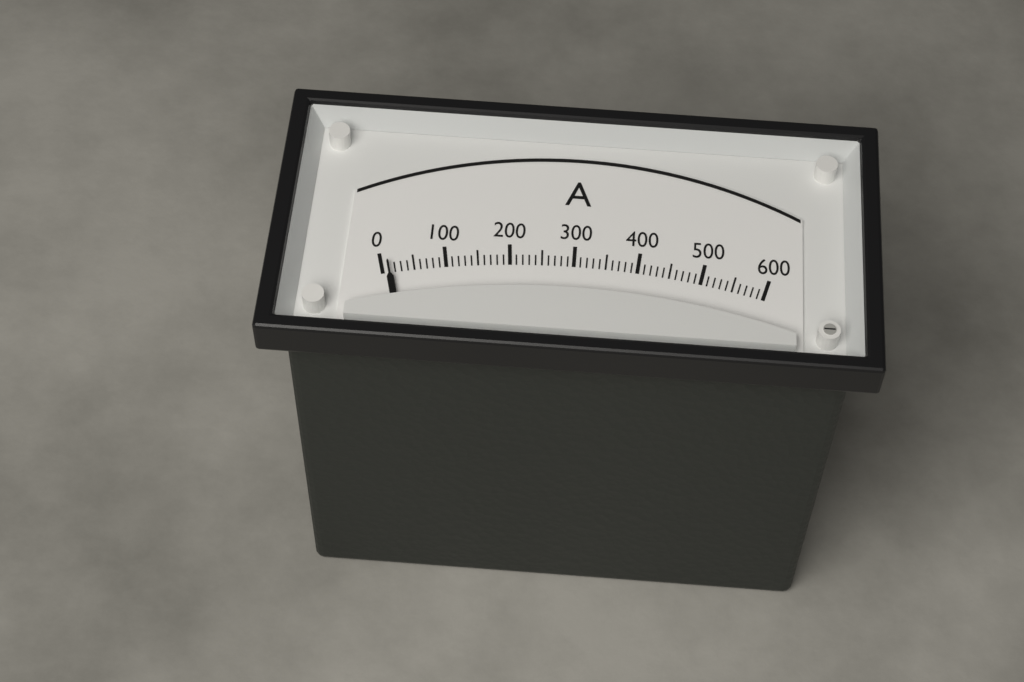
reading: 10 A
